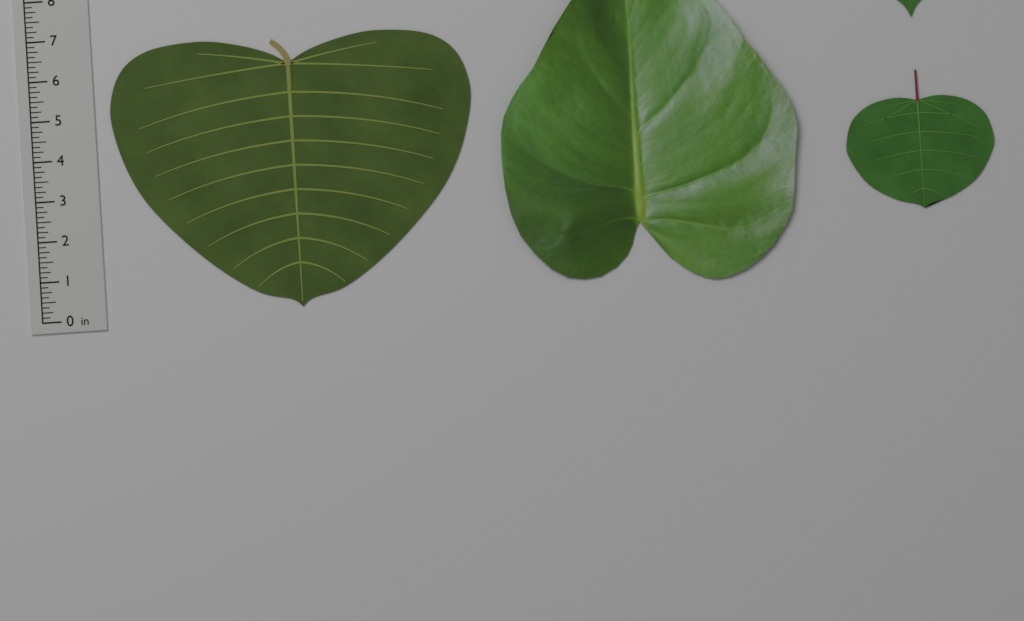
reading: 6.750 in
